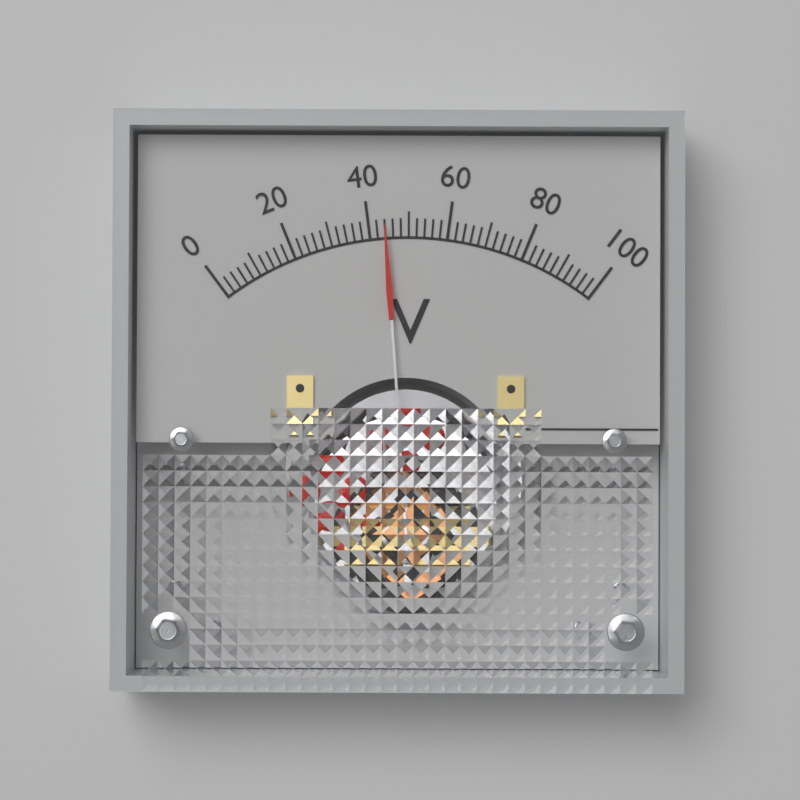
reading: 44 V
